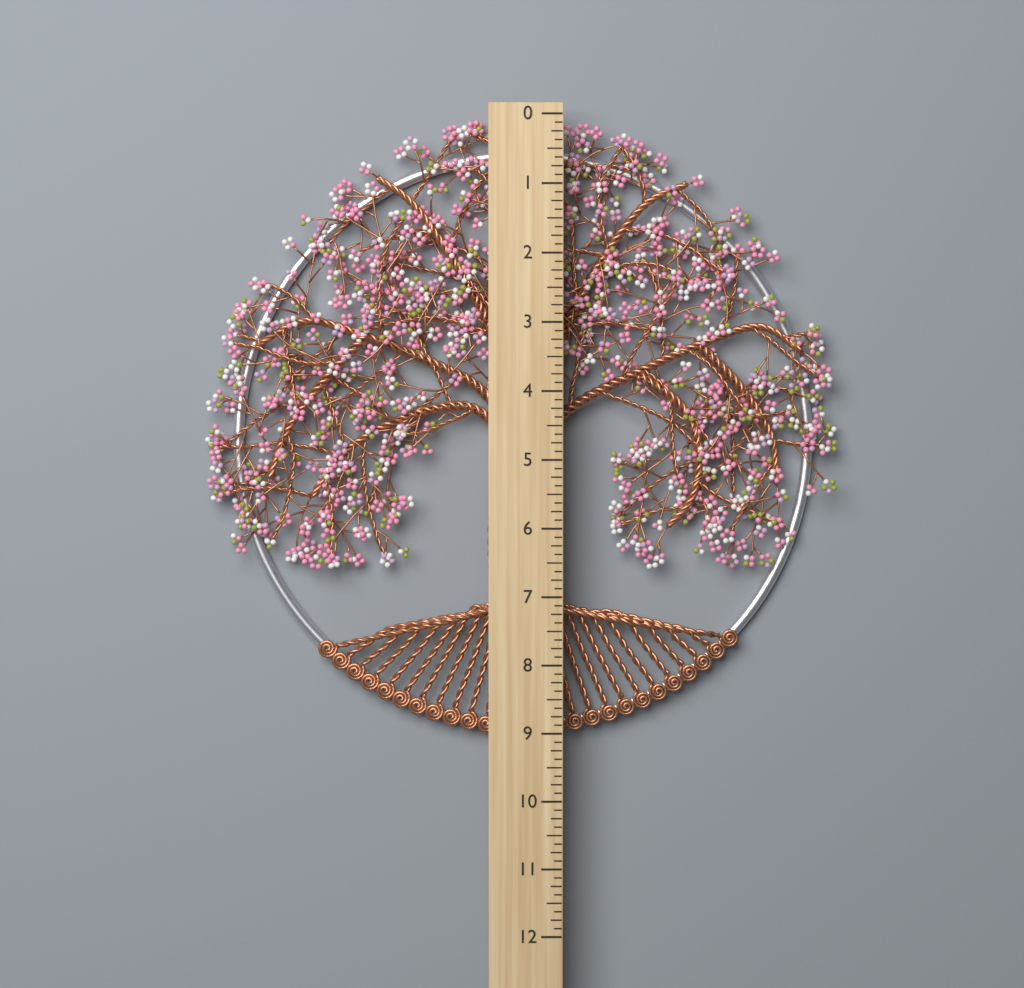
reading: 9.125 (no unit)
